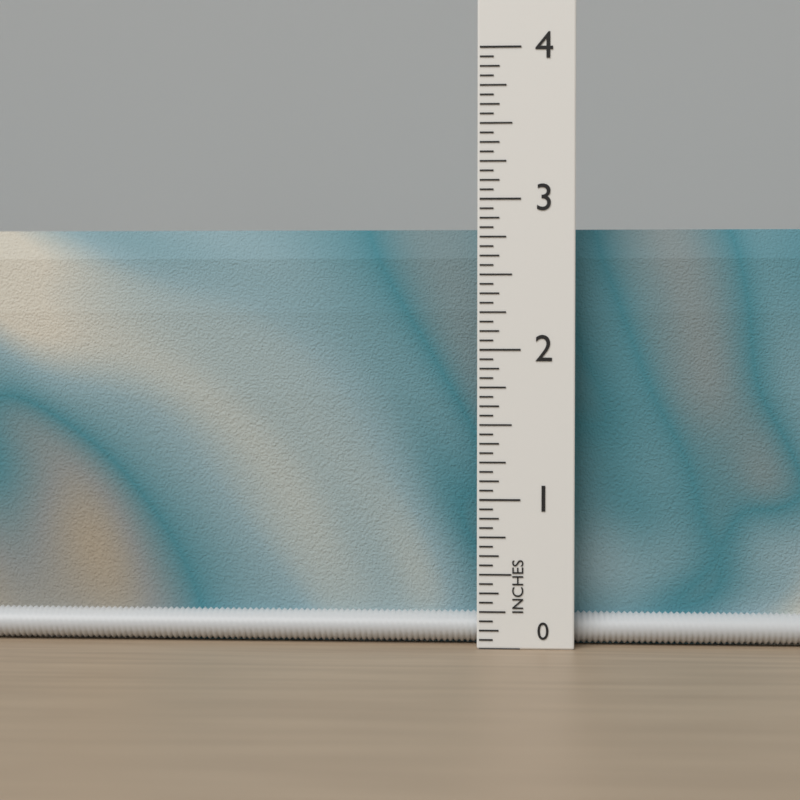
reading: 2.8125 in
